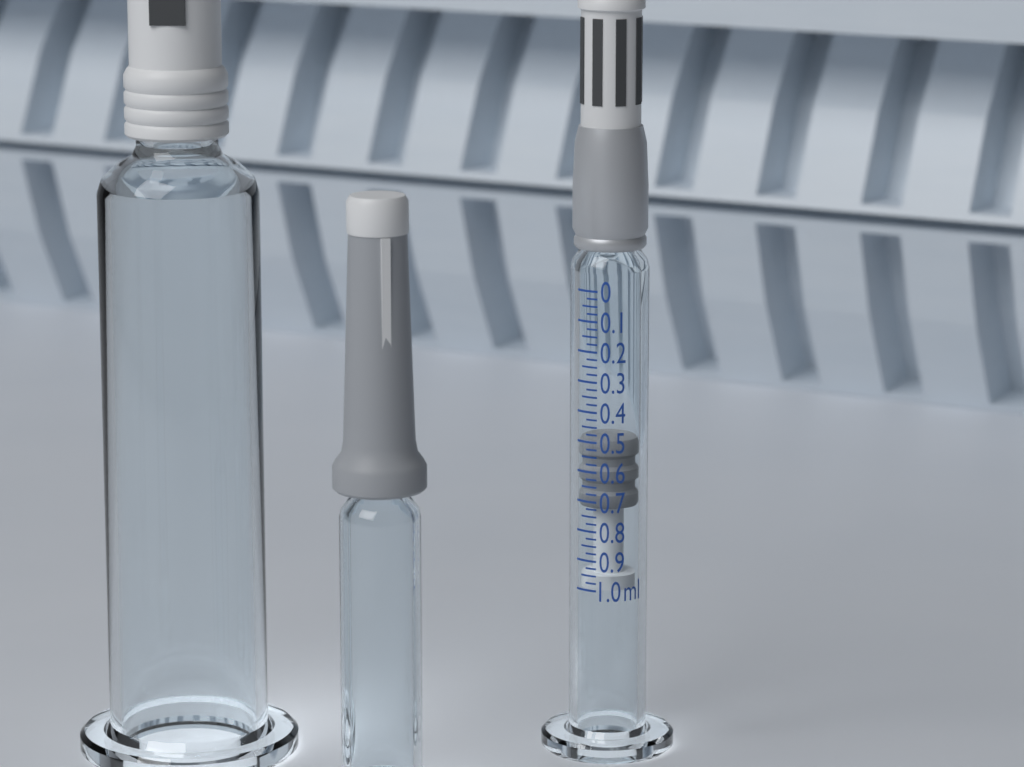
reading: 0.500 ml
